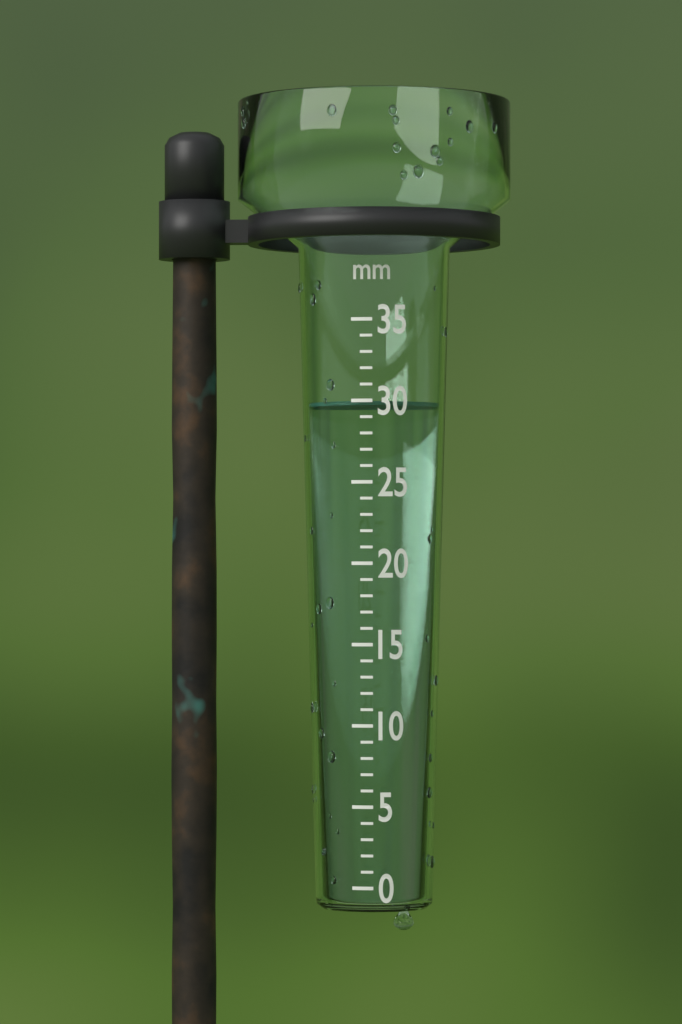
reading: 30 mm
